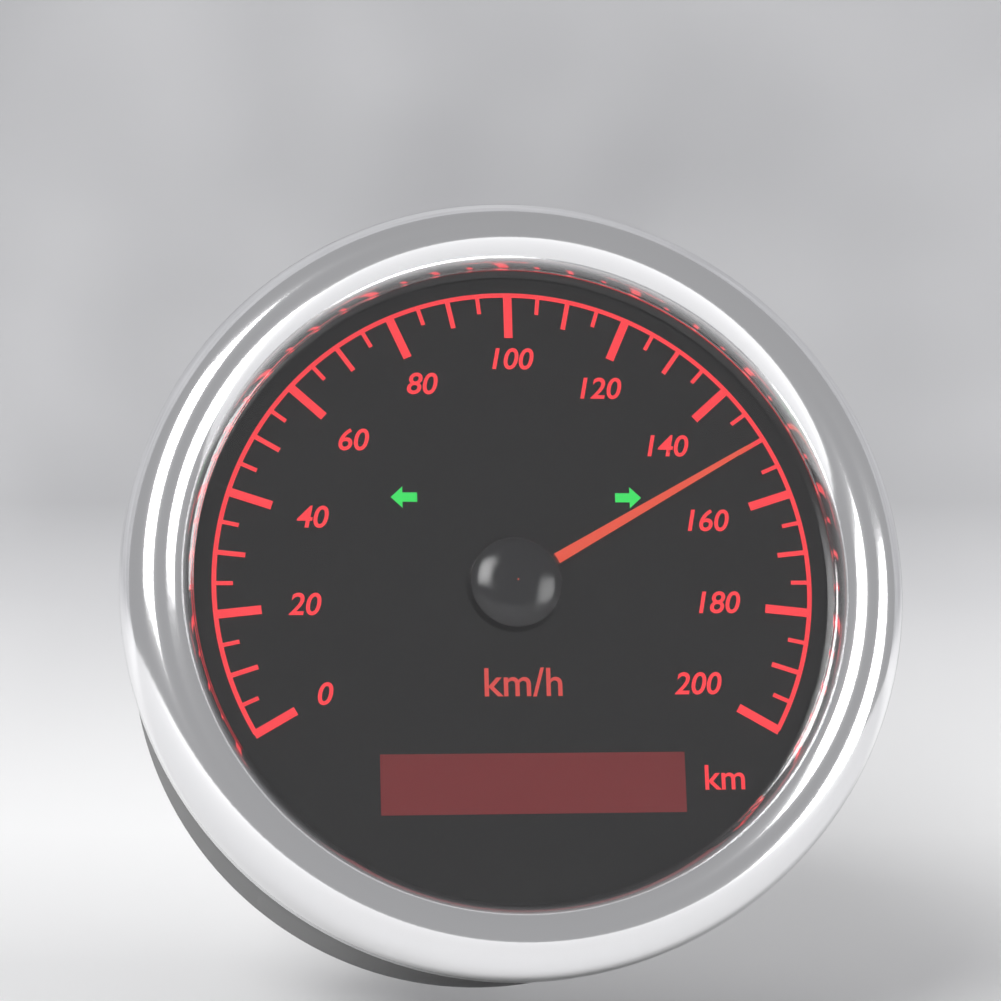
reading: 150 km/h
